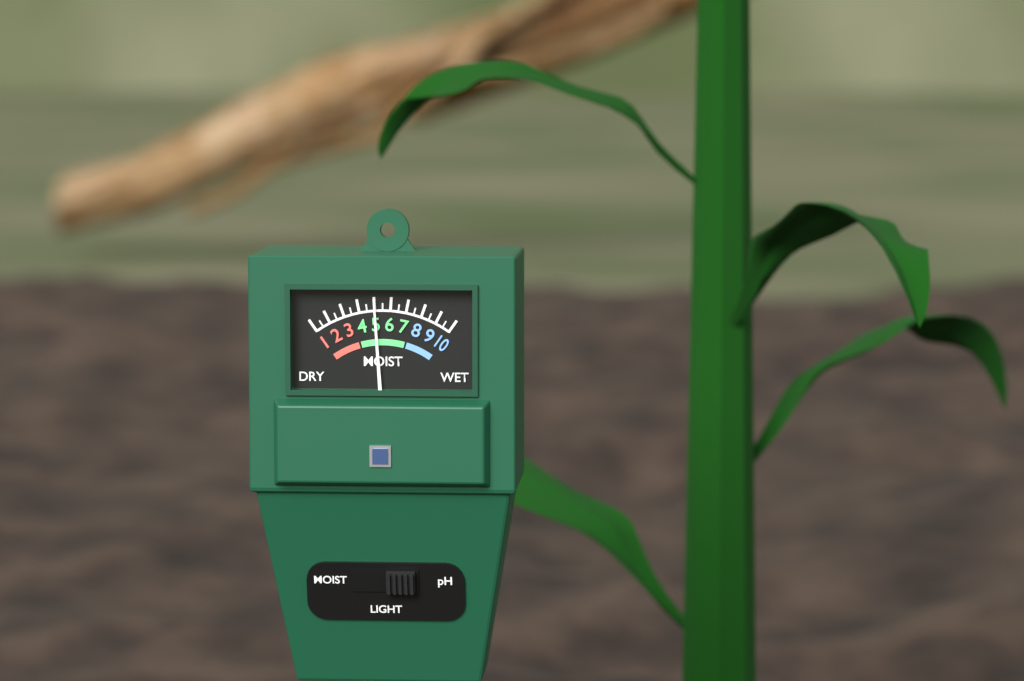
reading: 5.0 (no unit)
